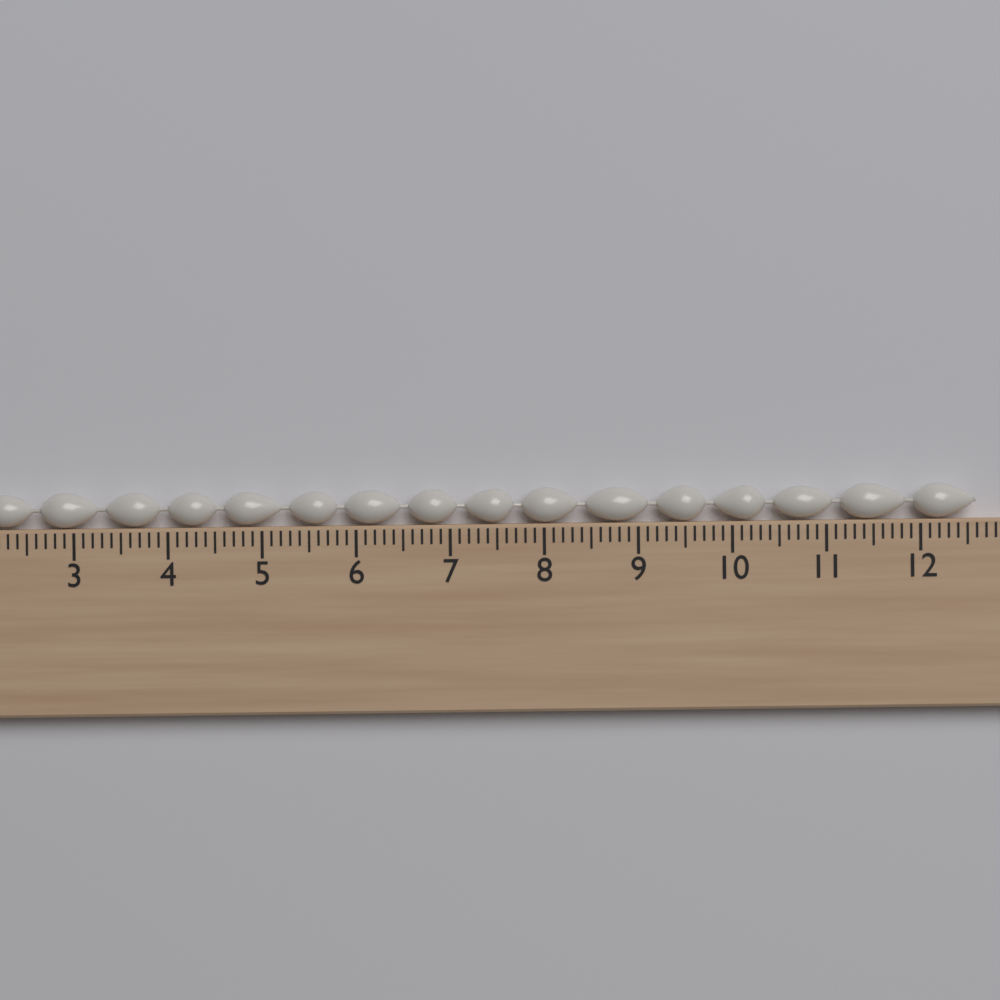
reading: 12.6 cm
